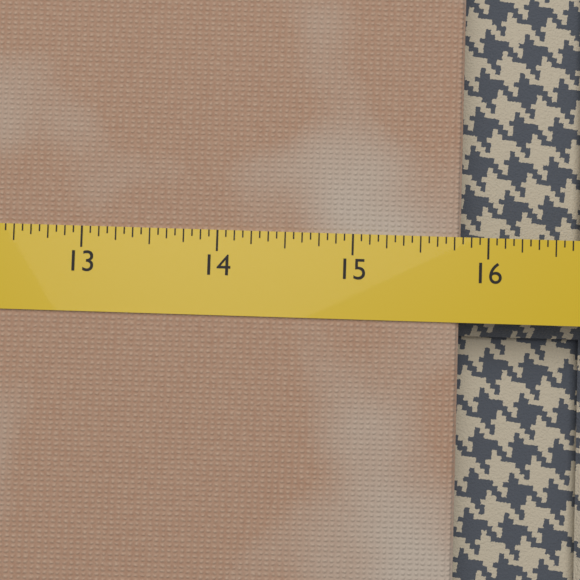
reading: 15.8125 (no unit)
